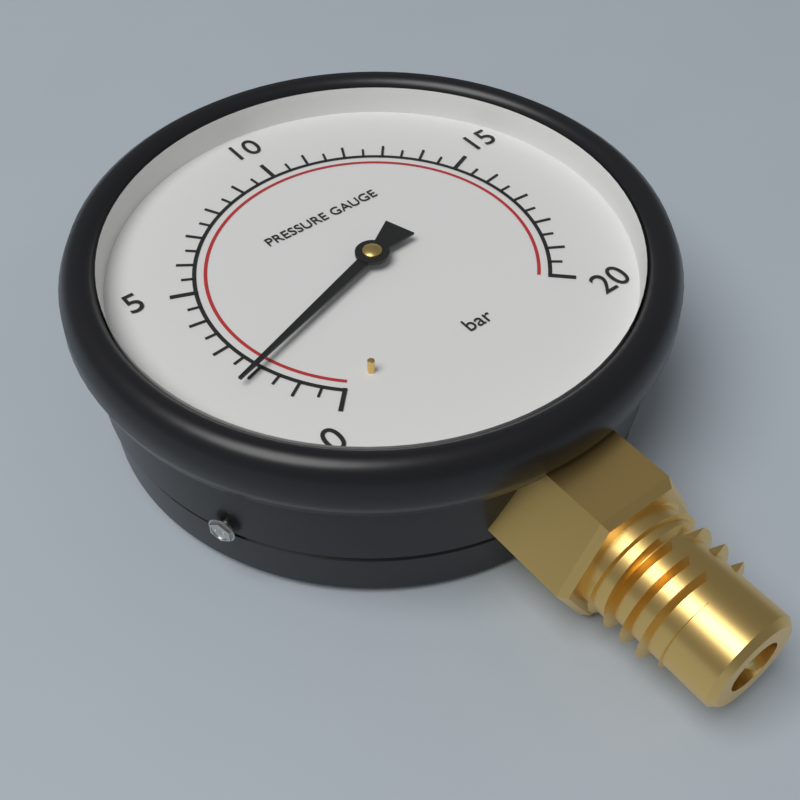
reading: 2.0 bar
